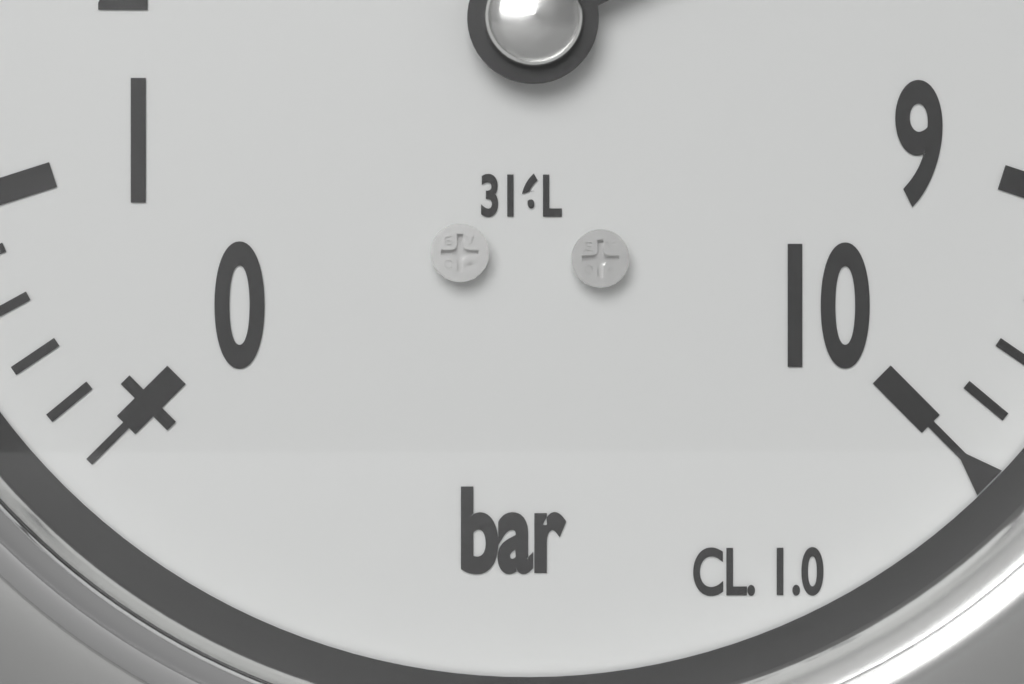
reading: 7.4 bar
